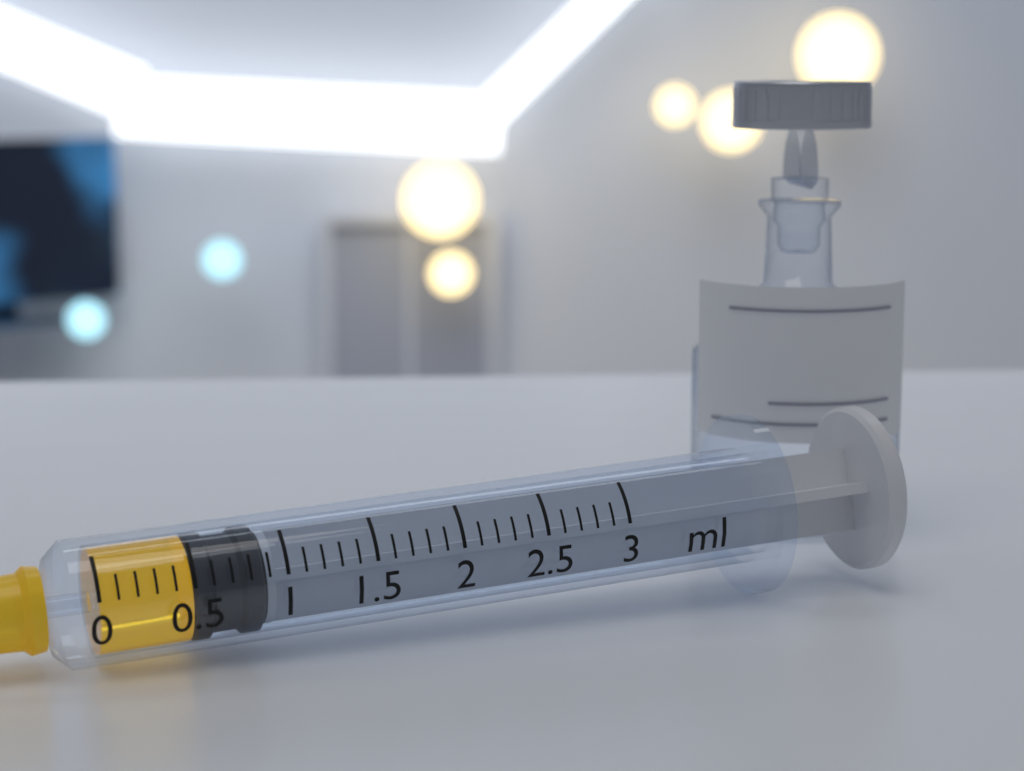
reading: 0.5 ml
